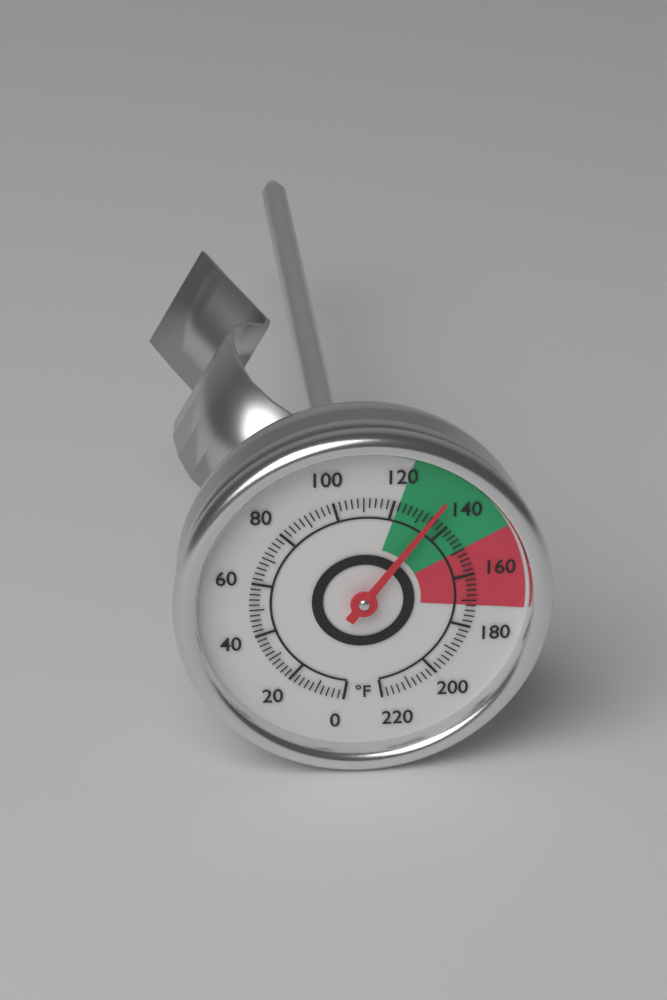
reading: 134 °F
